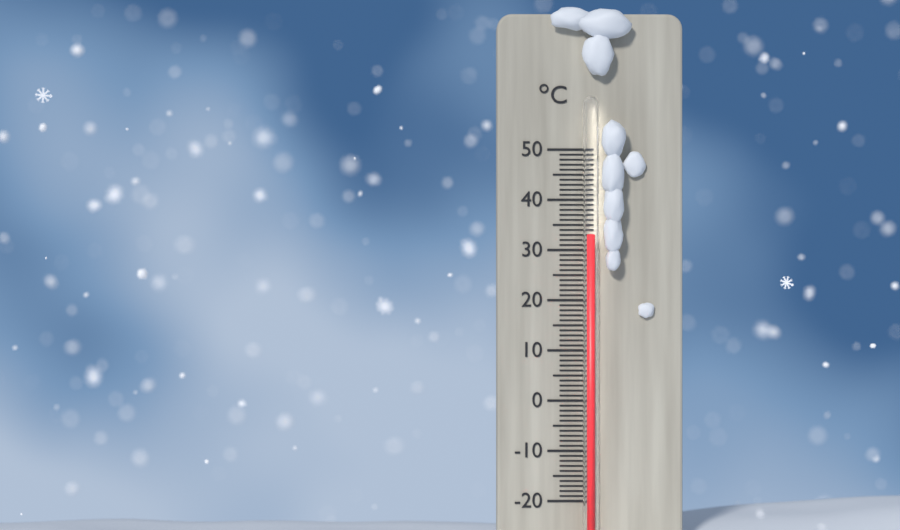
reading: 33 °C
